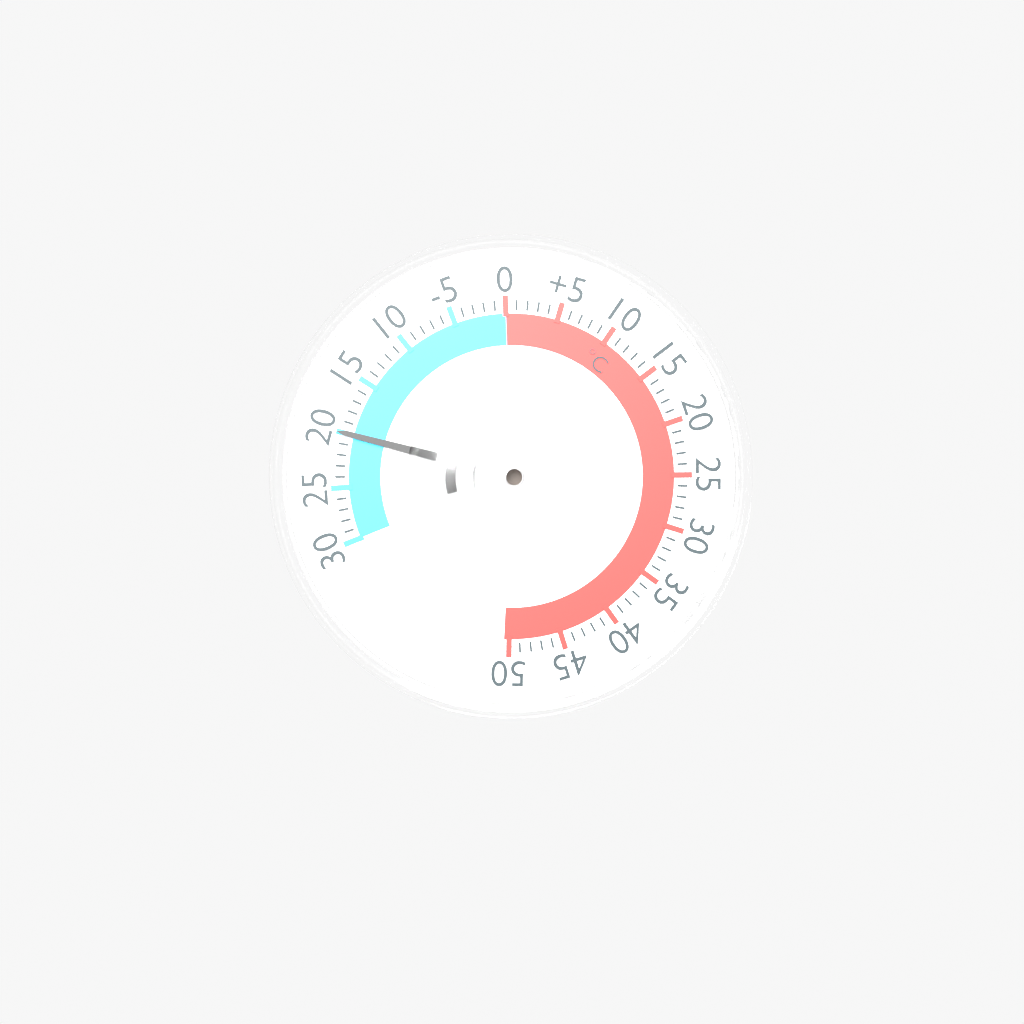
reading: -20 °C
